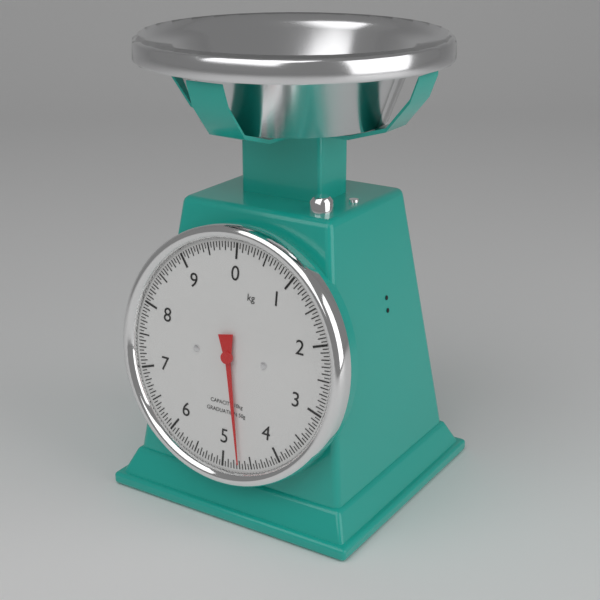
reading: 4.70 kg
